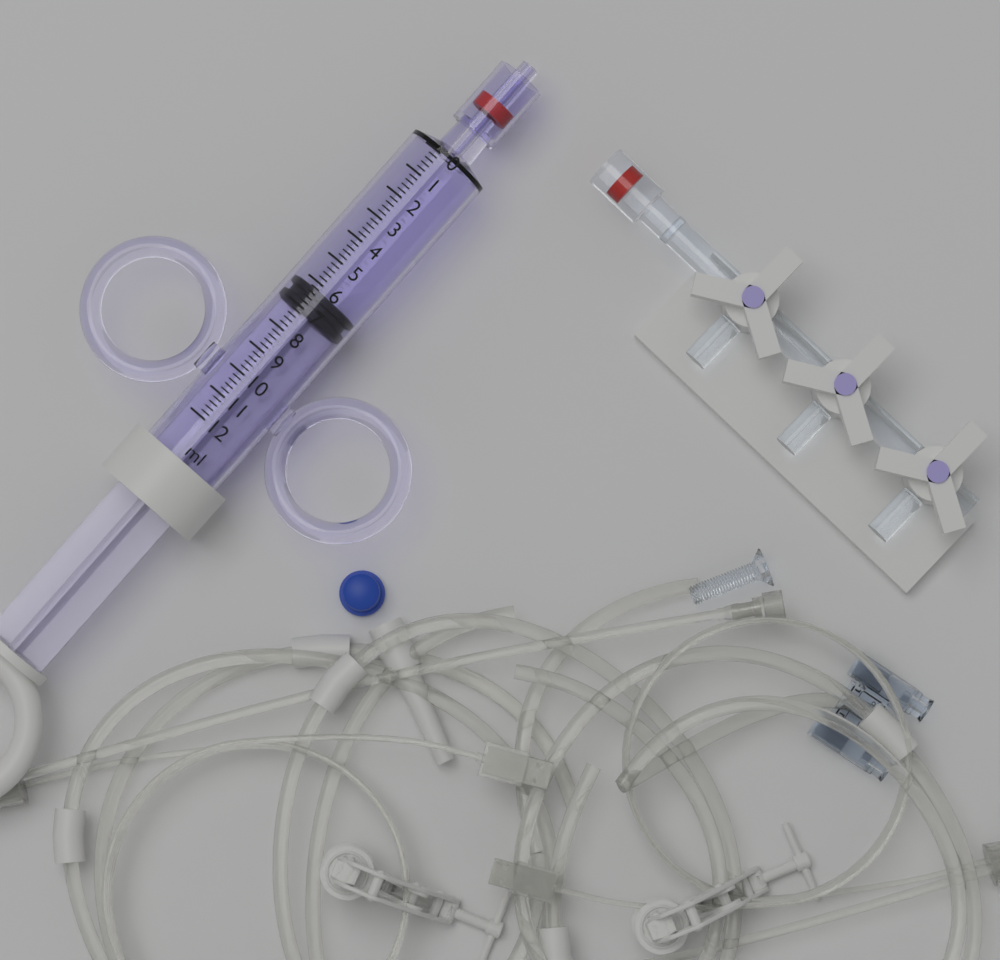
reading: 6.2 ml
